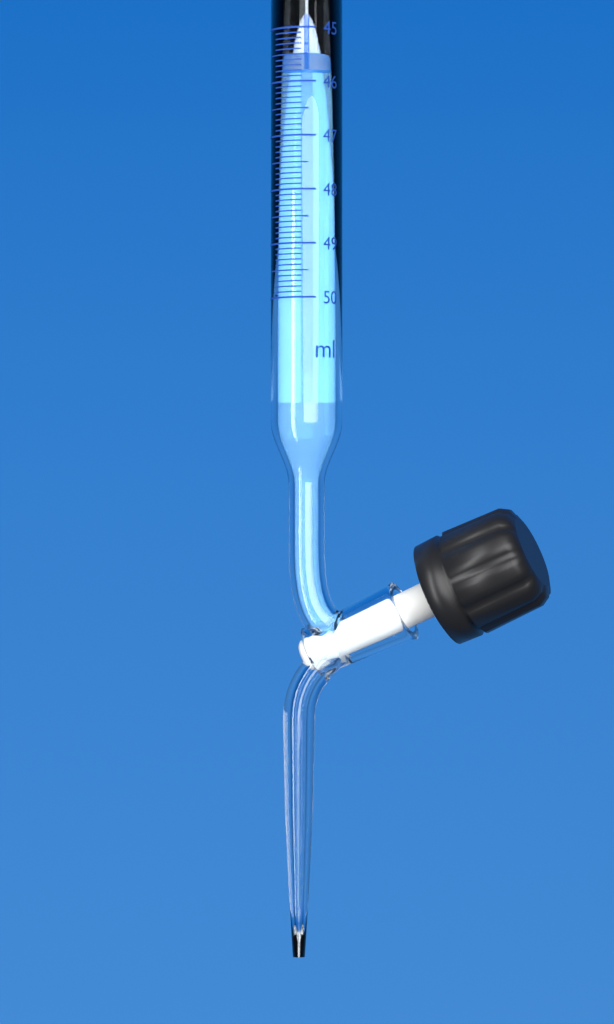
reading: 45.8 ml
